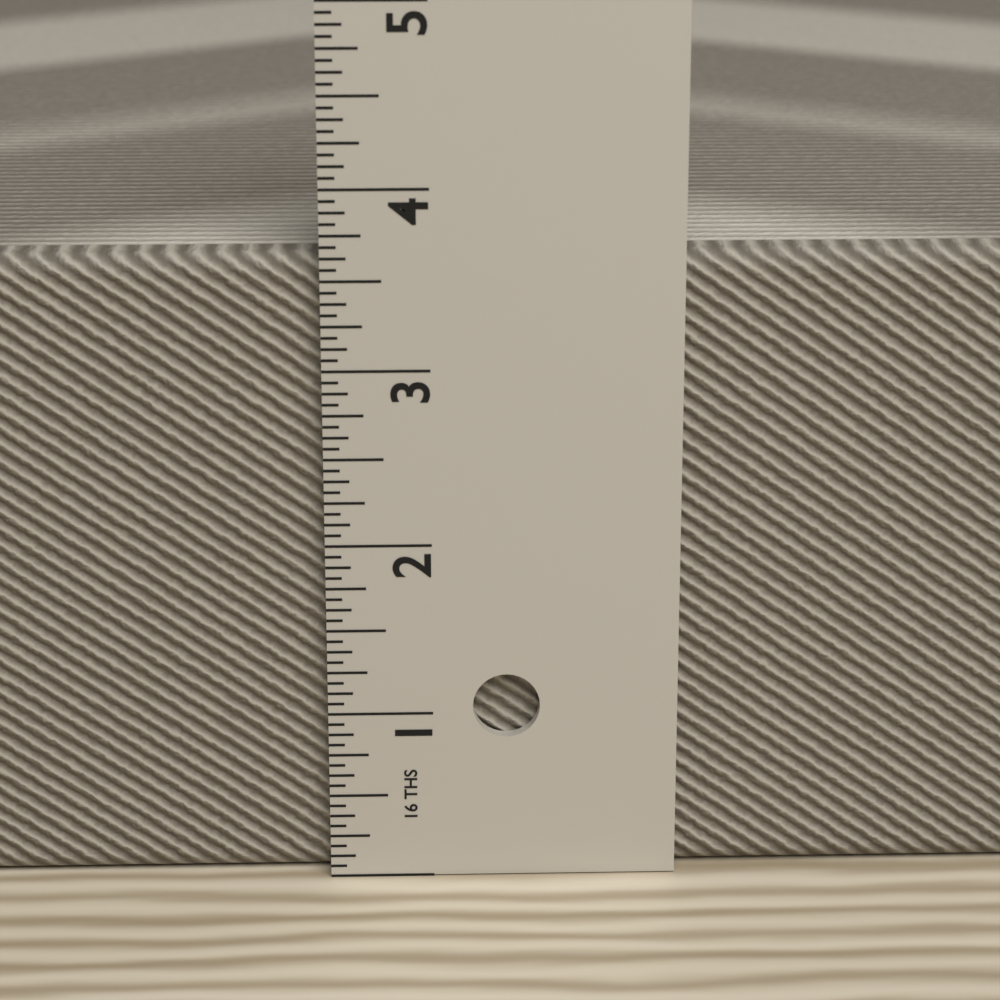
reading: 3.6250 in
